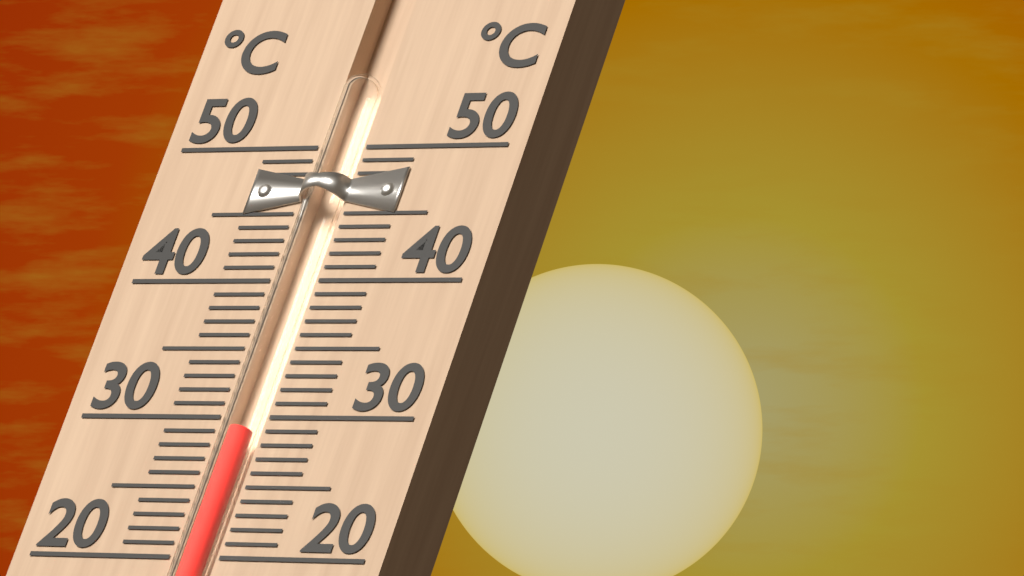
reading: 29 °C
